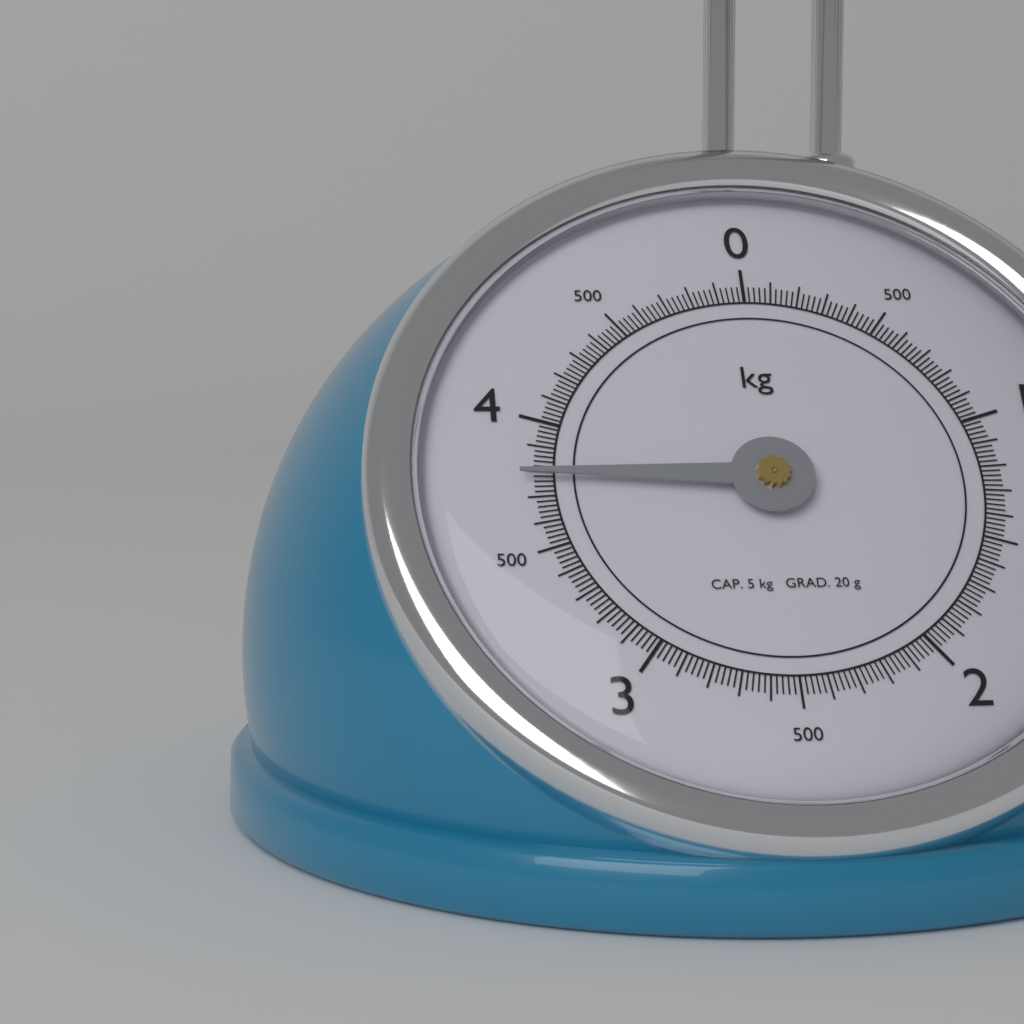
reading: 3.78 kg
